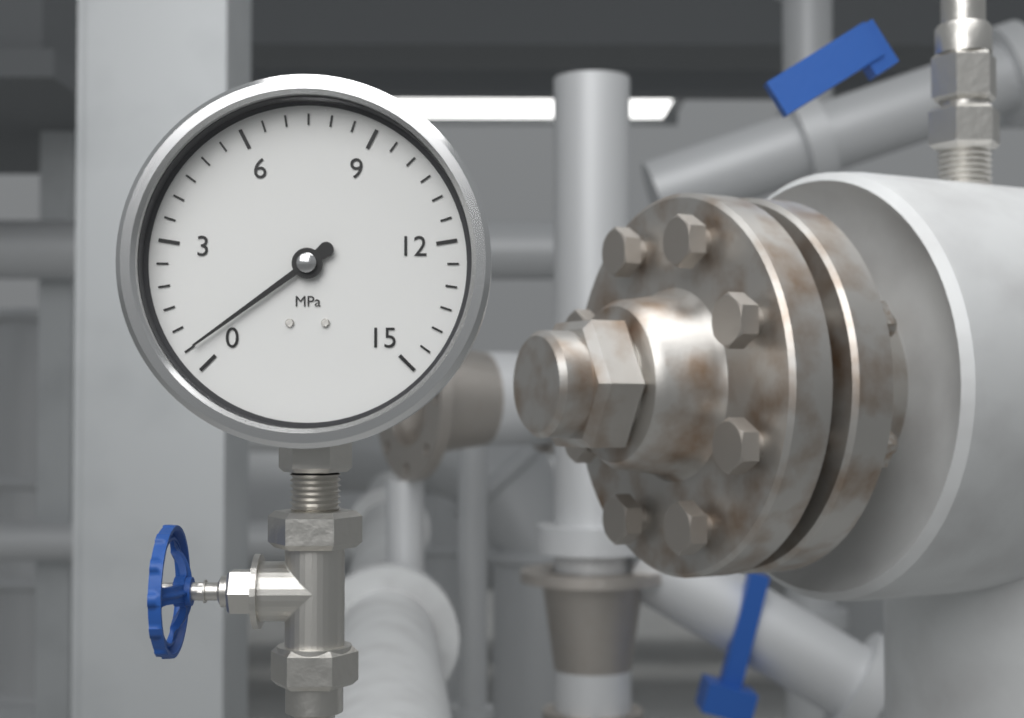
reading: 0.5 MPa
